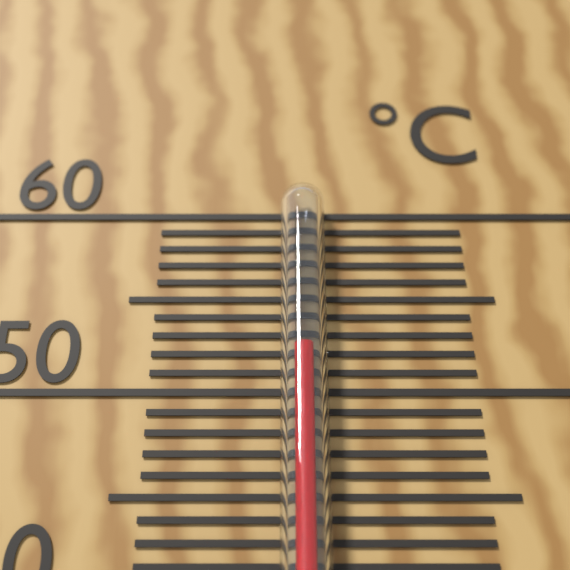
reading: 52 °C
